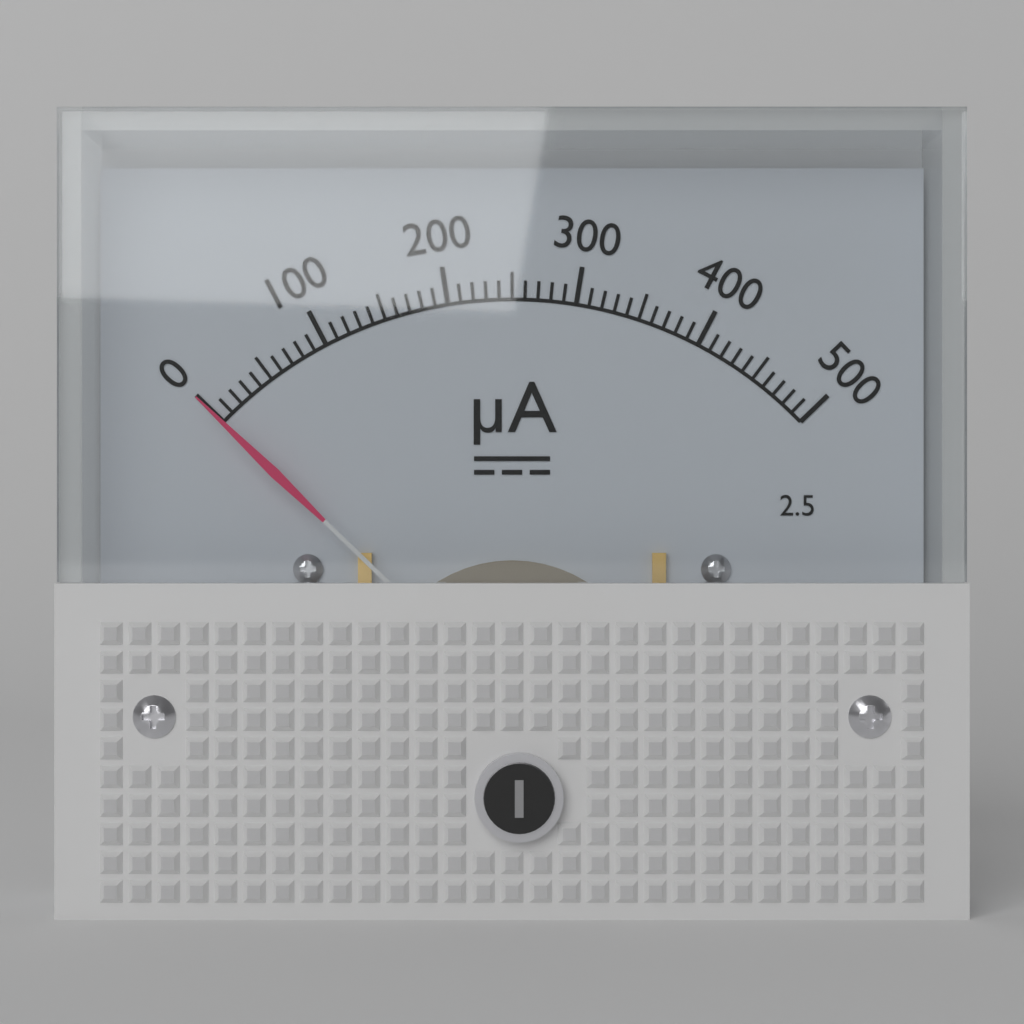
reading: 0 µA
